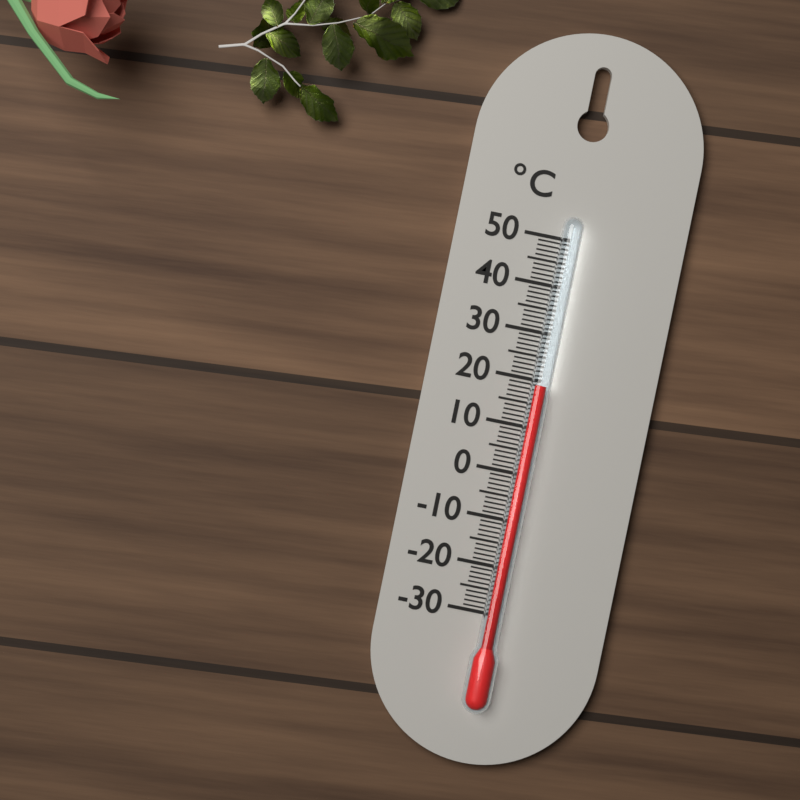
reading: 19 °C
